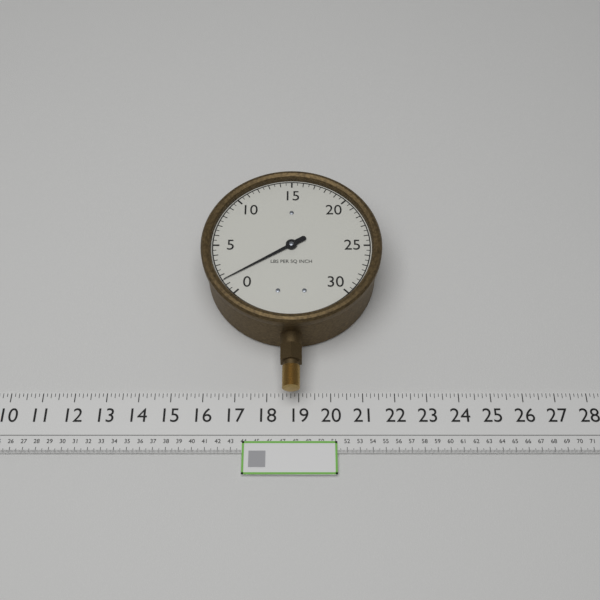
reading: 1.5 psi
